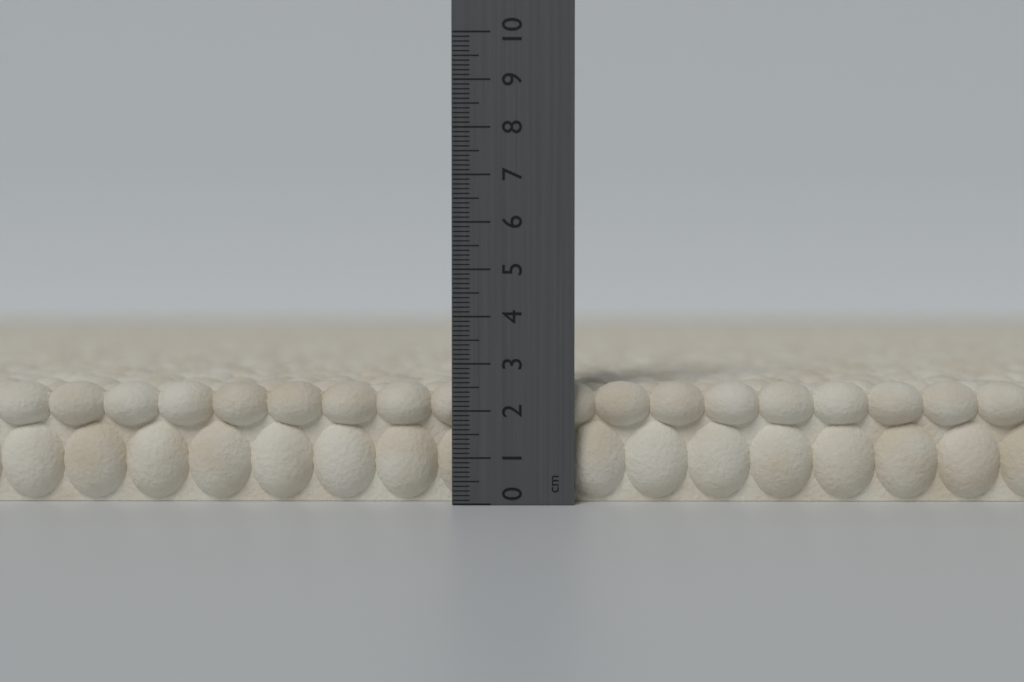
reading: 2.6 cm
